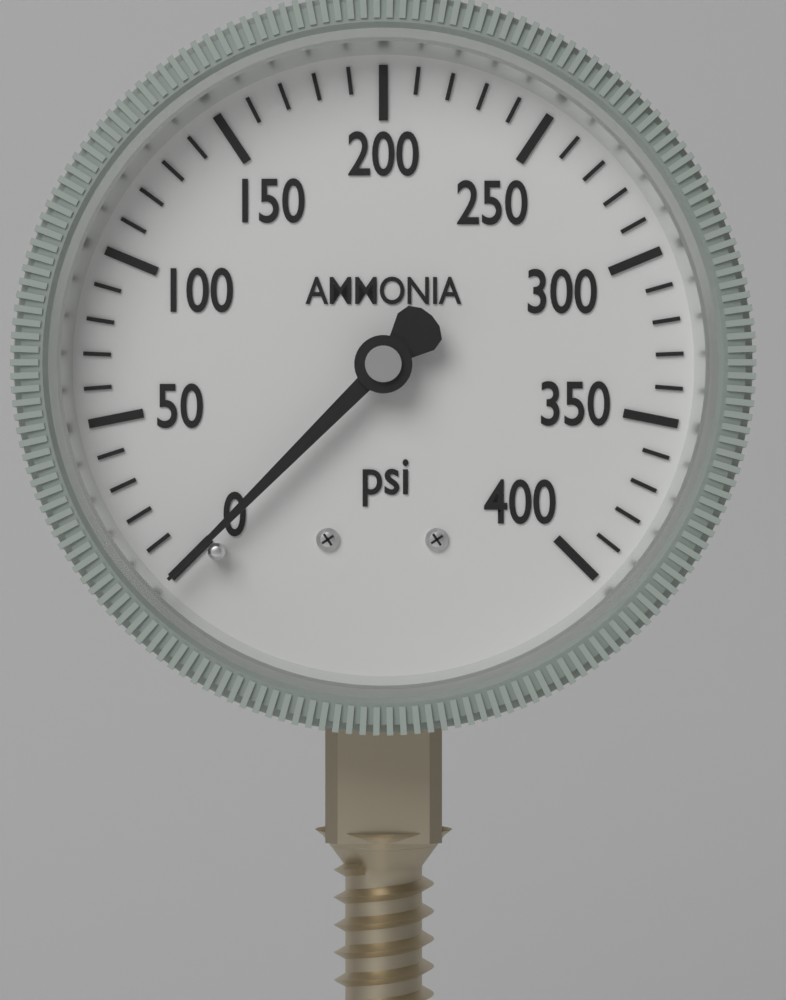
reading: 0 psi
